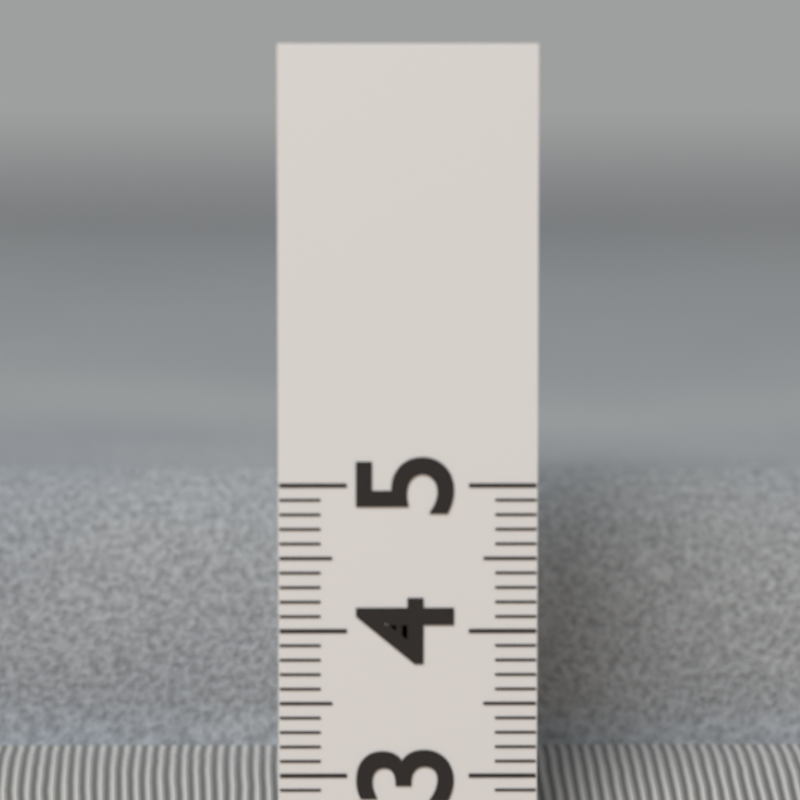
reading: 4.9 (no unit)
